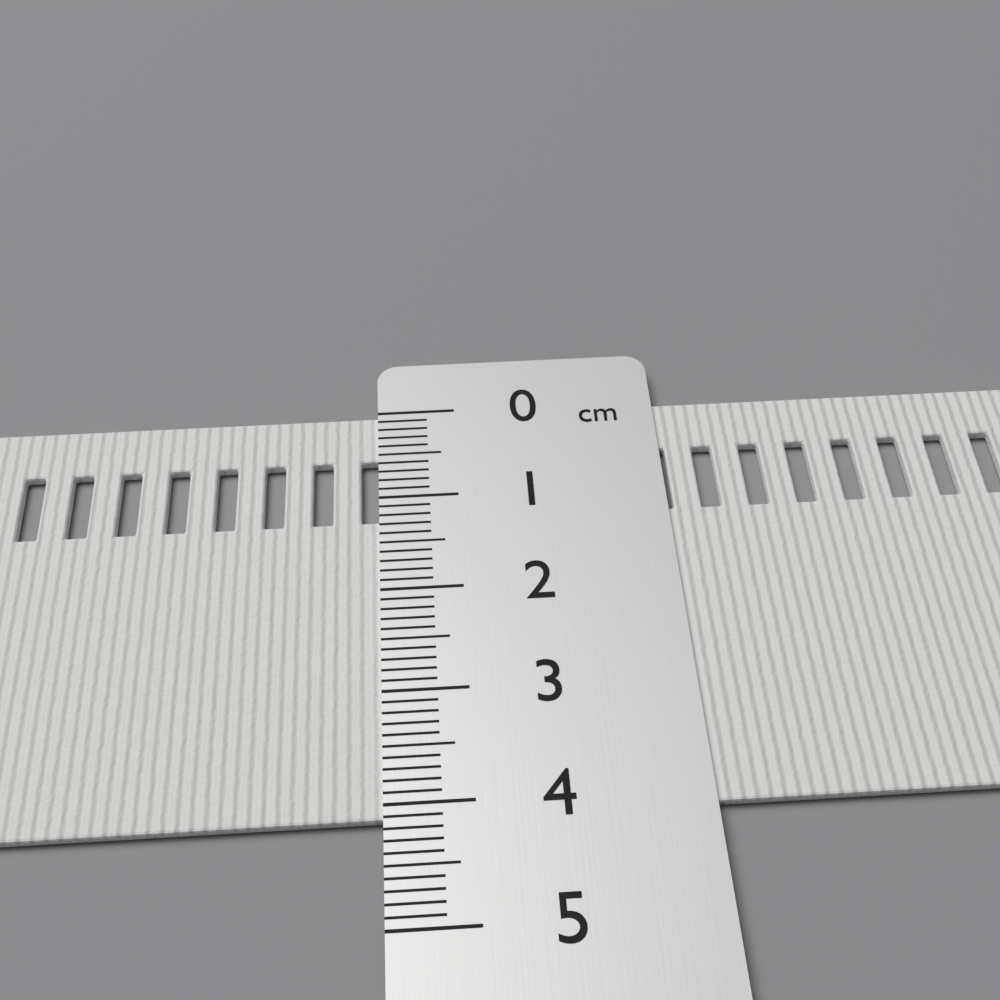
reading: 4.1 cm
